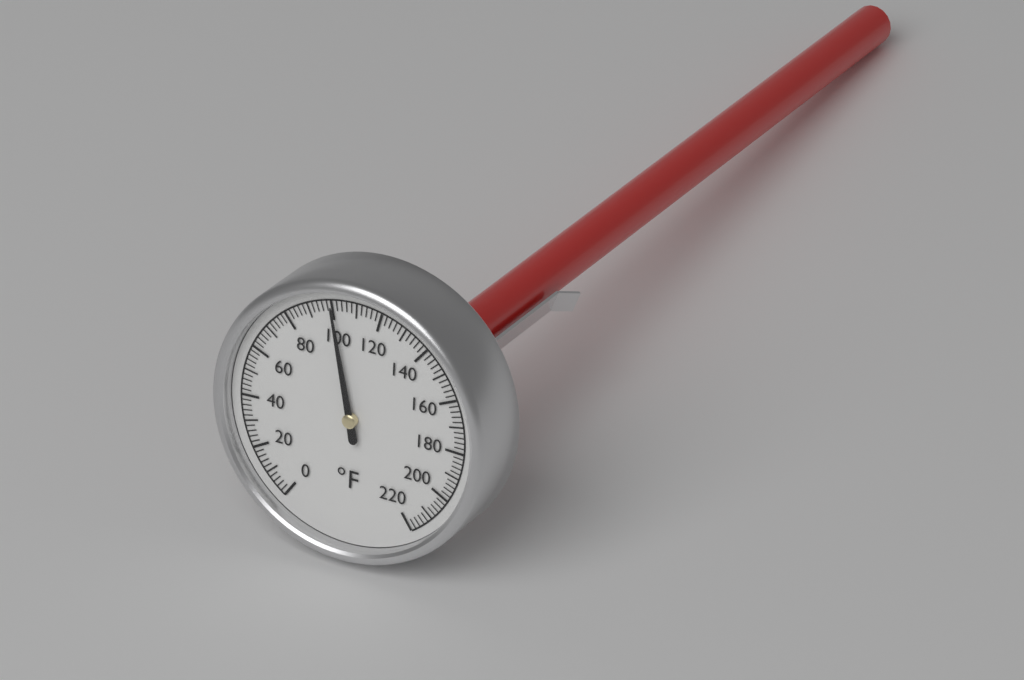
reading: 100 °F
